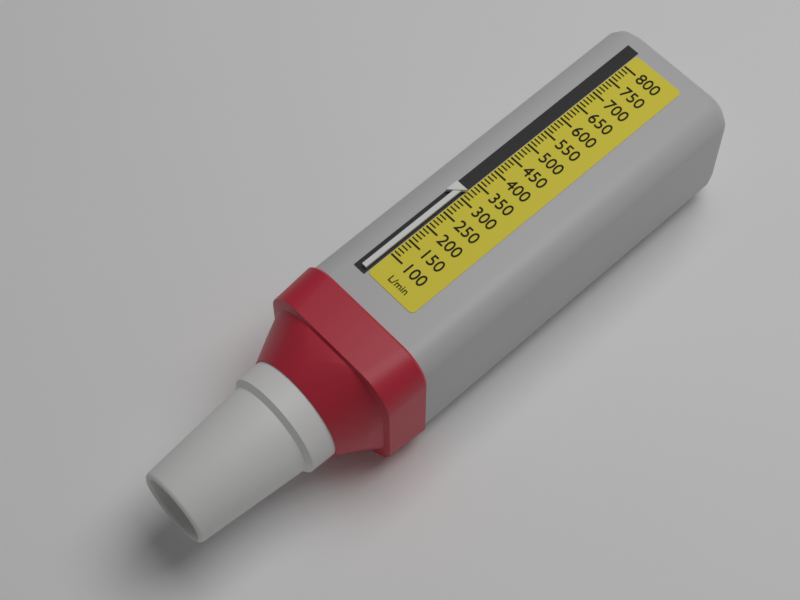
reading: 320 L/min
